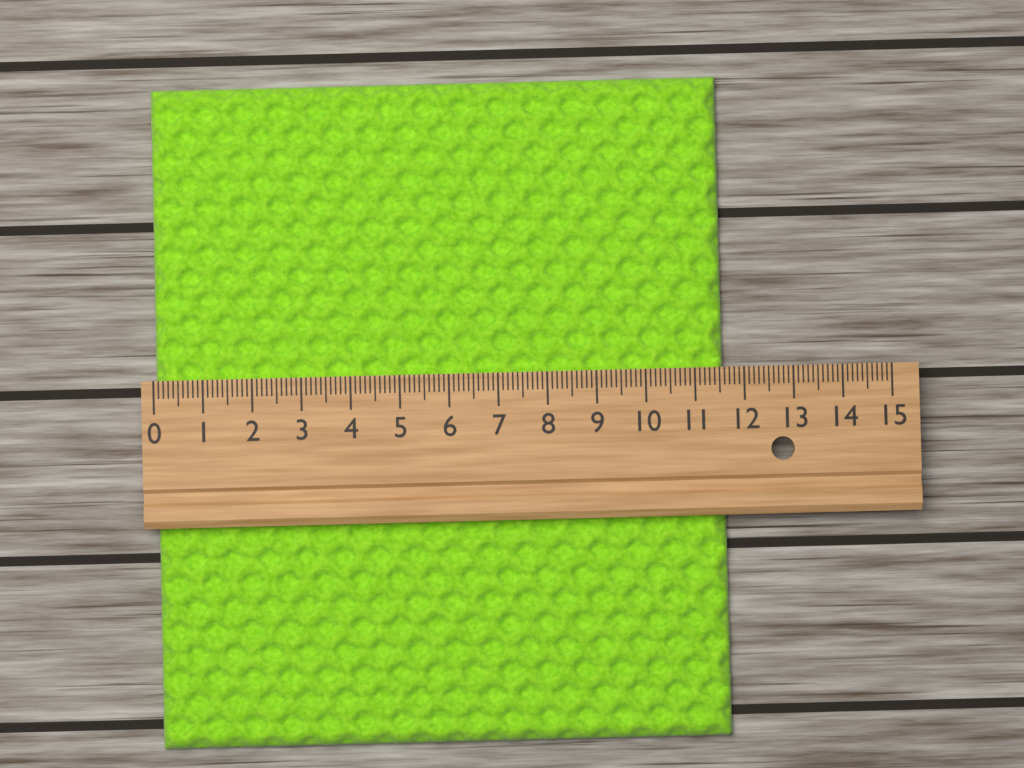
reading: 11.6 (no unit)
